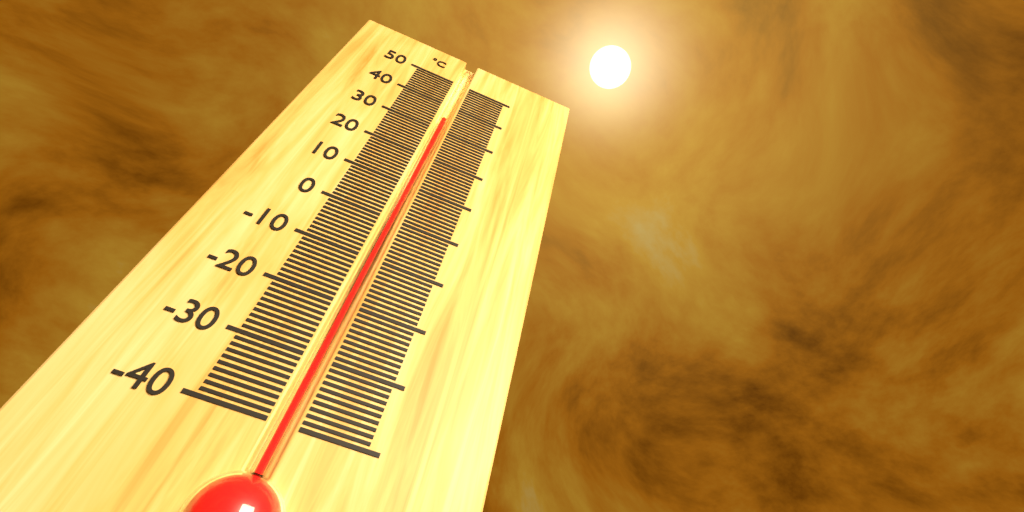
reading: 35 °C
